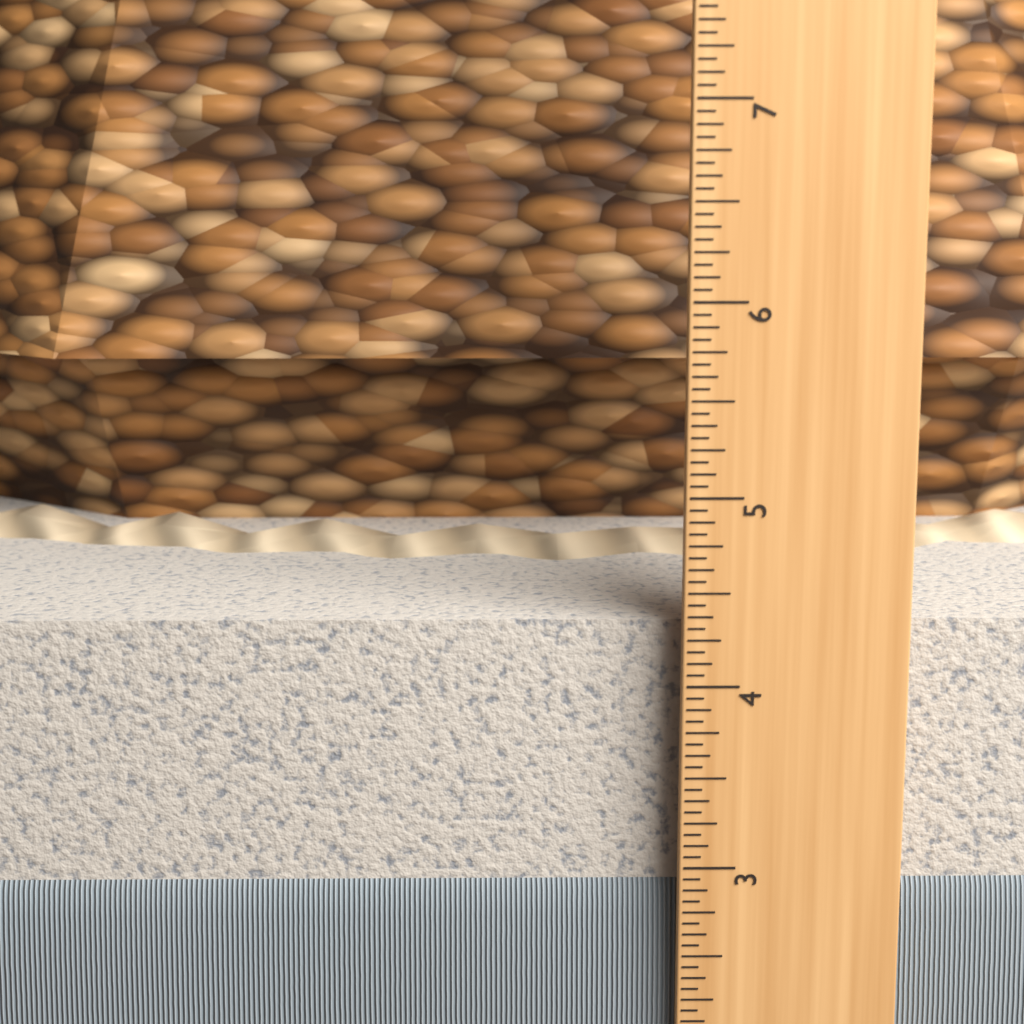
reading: 4.3125 in
